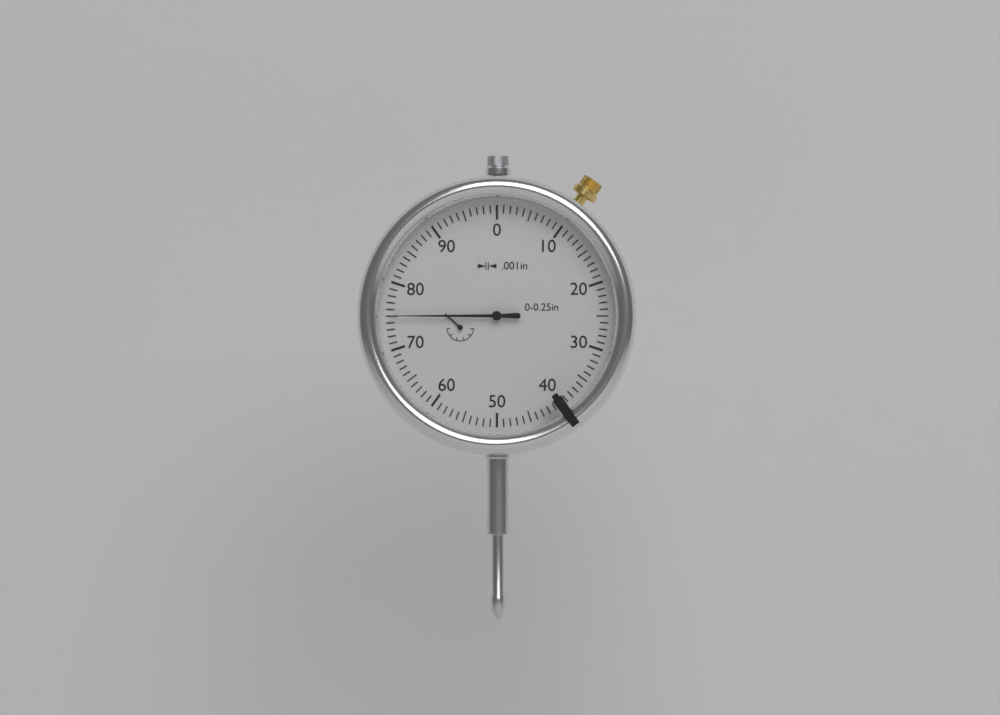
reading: 0.075 in
